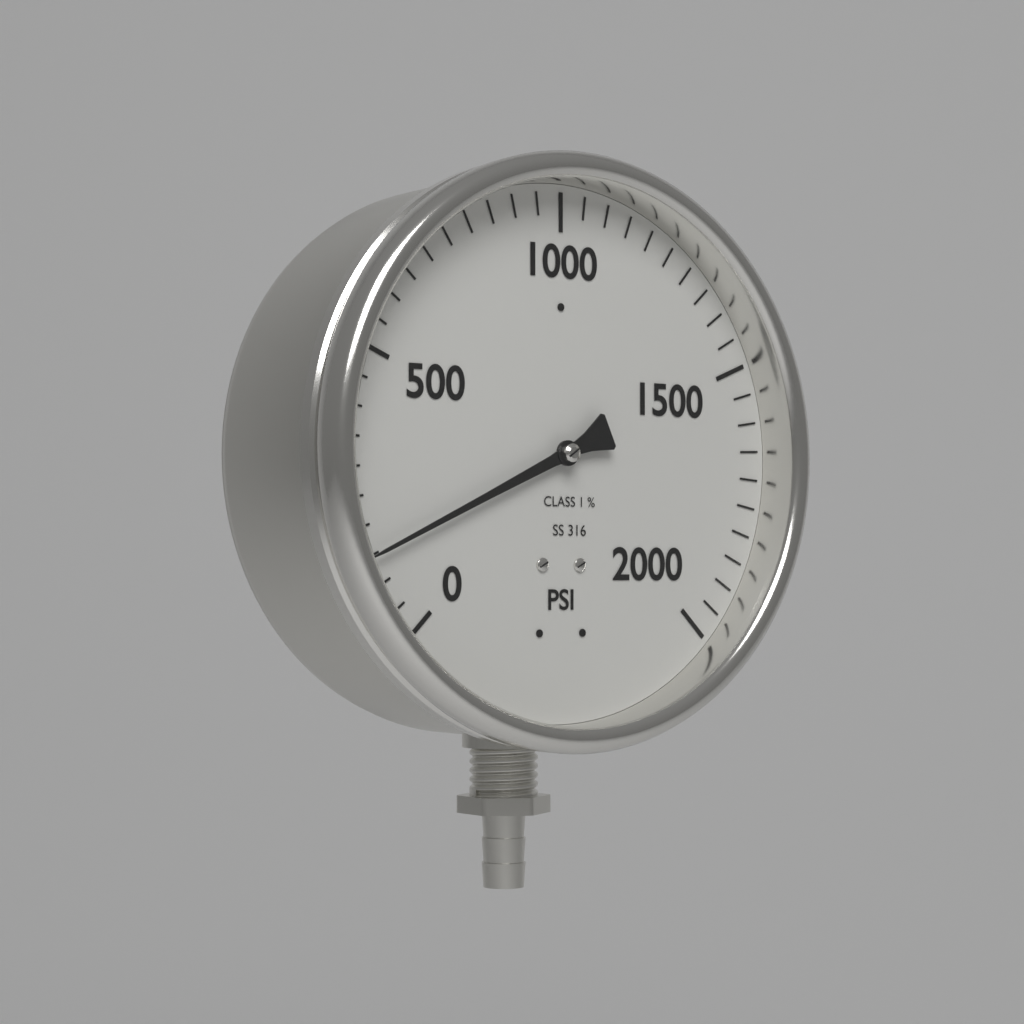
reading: 150 psi
